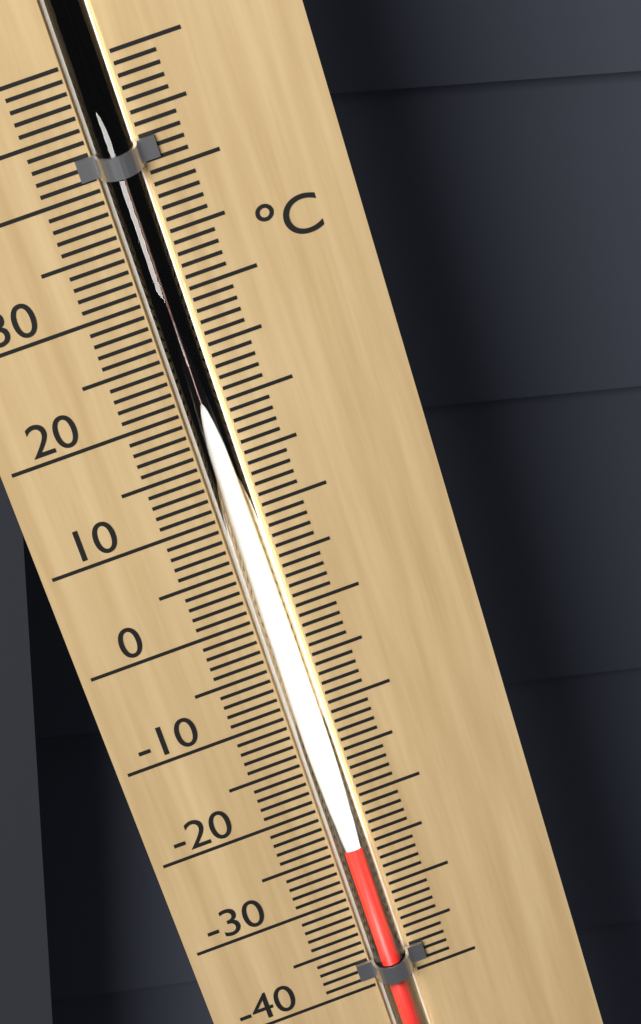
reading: -24 °C
